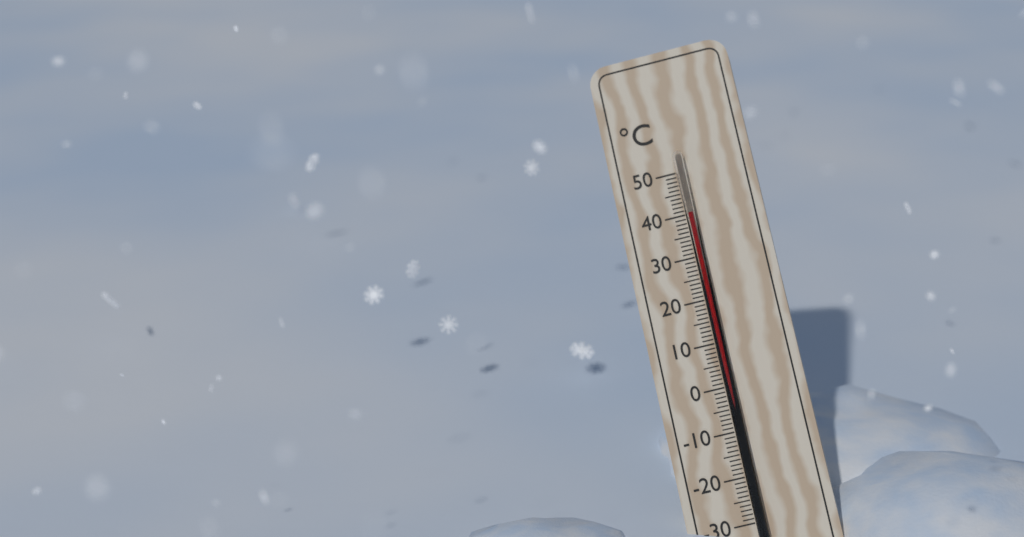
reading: 40 °C
